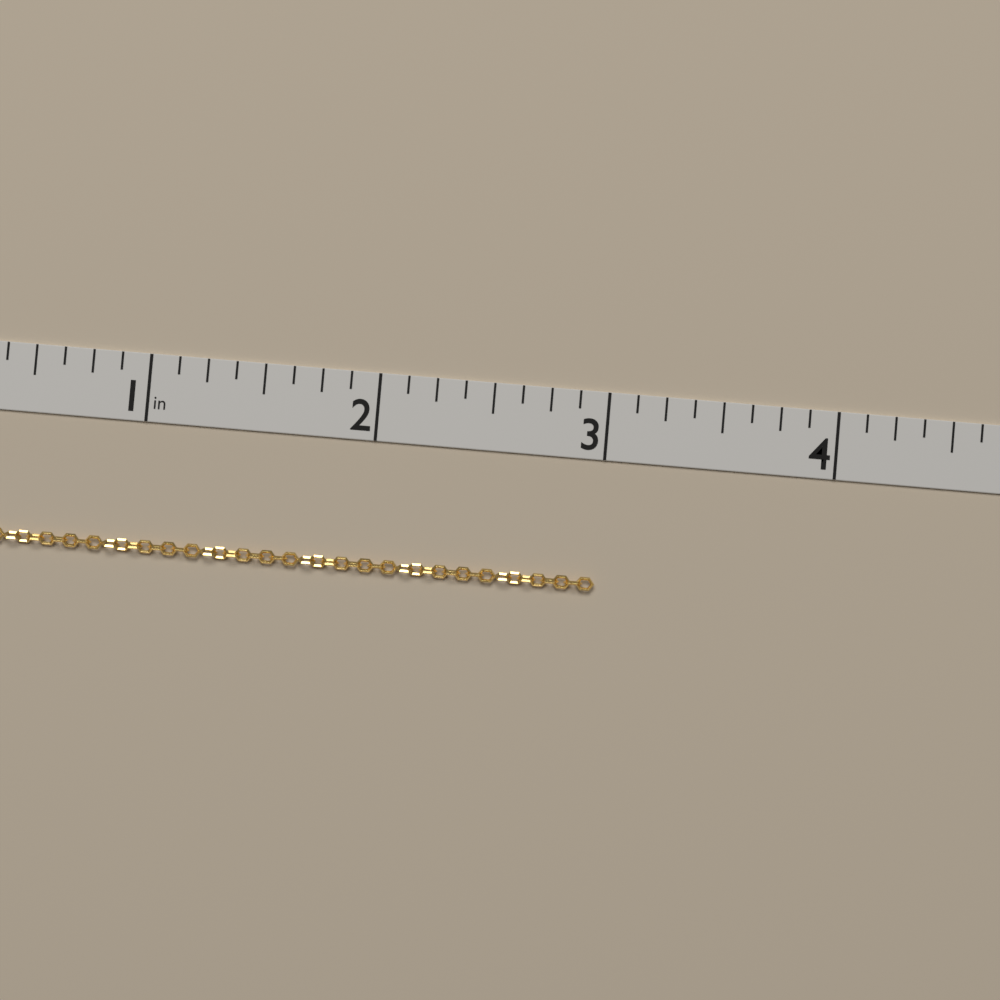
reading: 3.000 in
